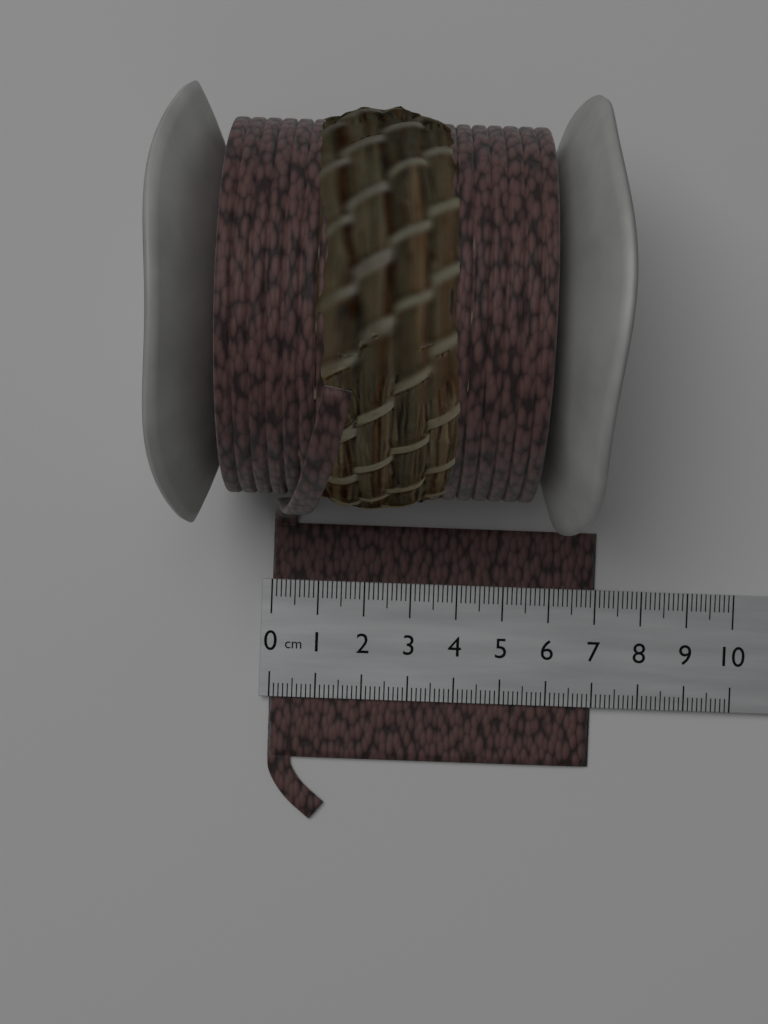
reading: 7.0 cm
